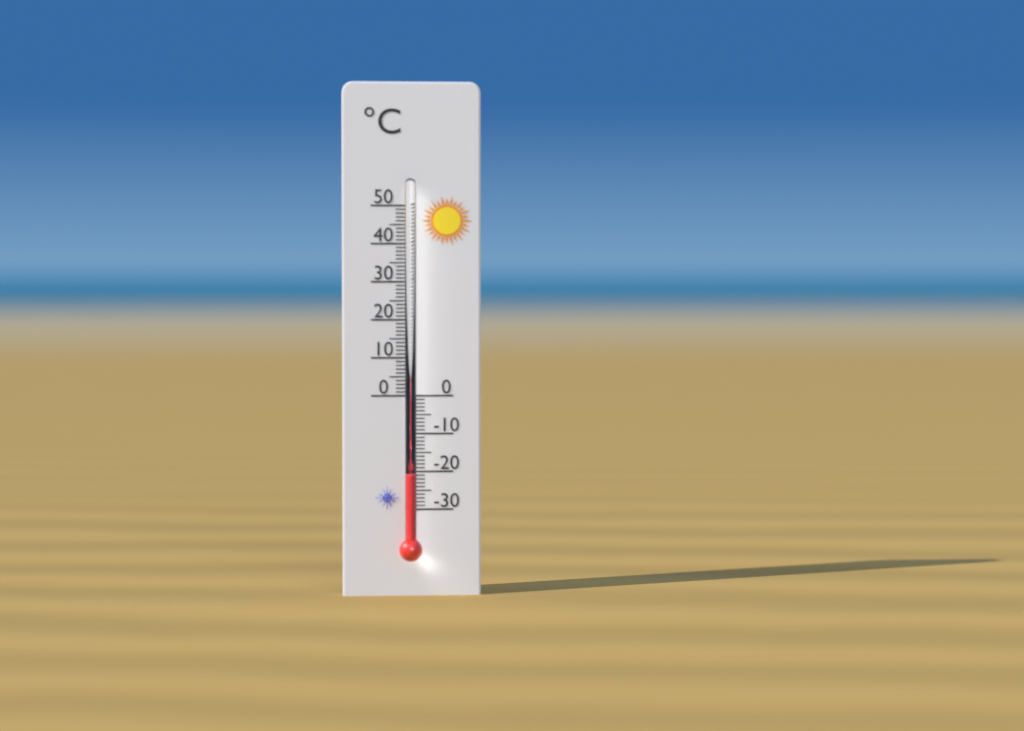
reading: -21 °C
